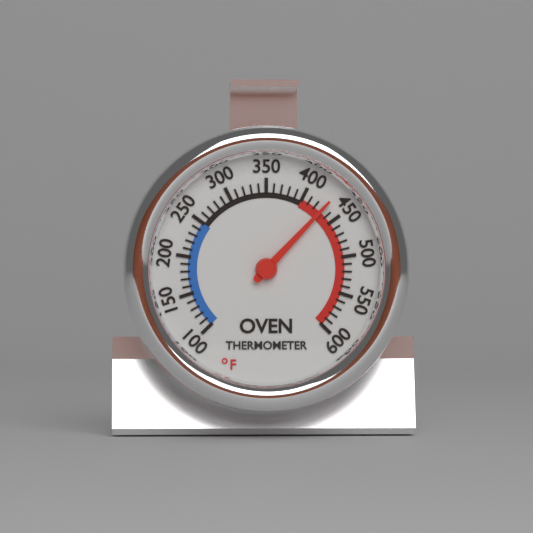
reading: 430 °F
